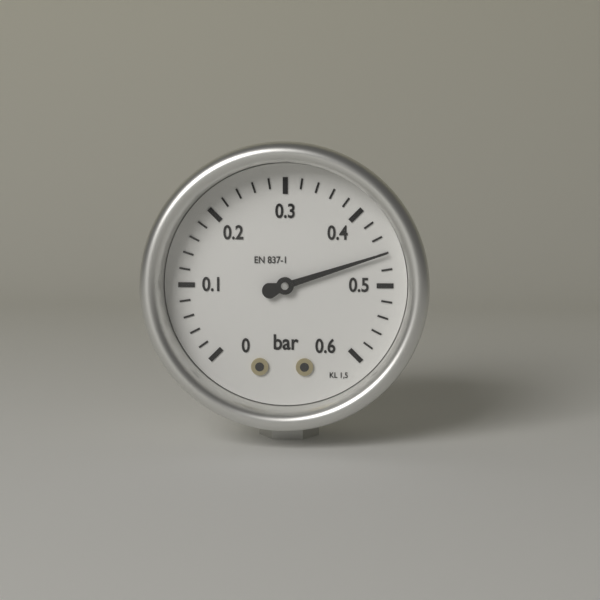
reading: 0.46 bar
